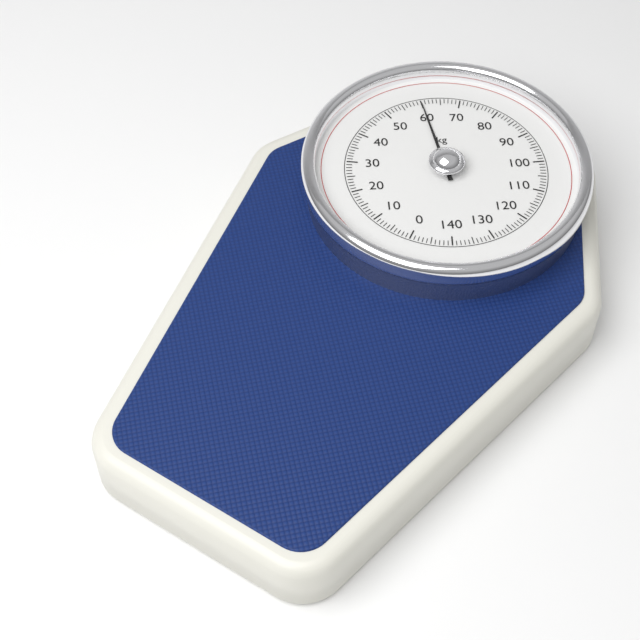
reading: 60 kg
